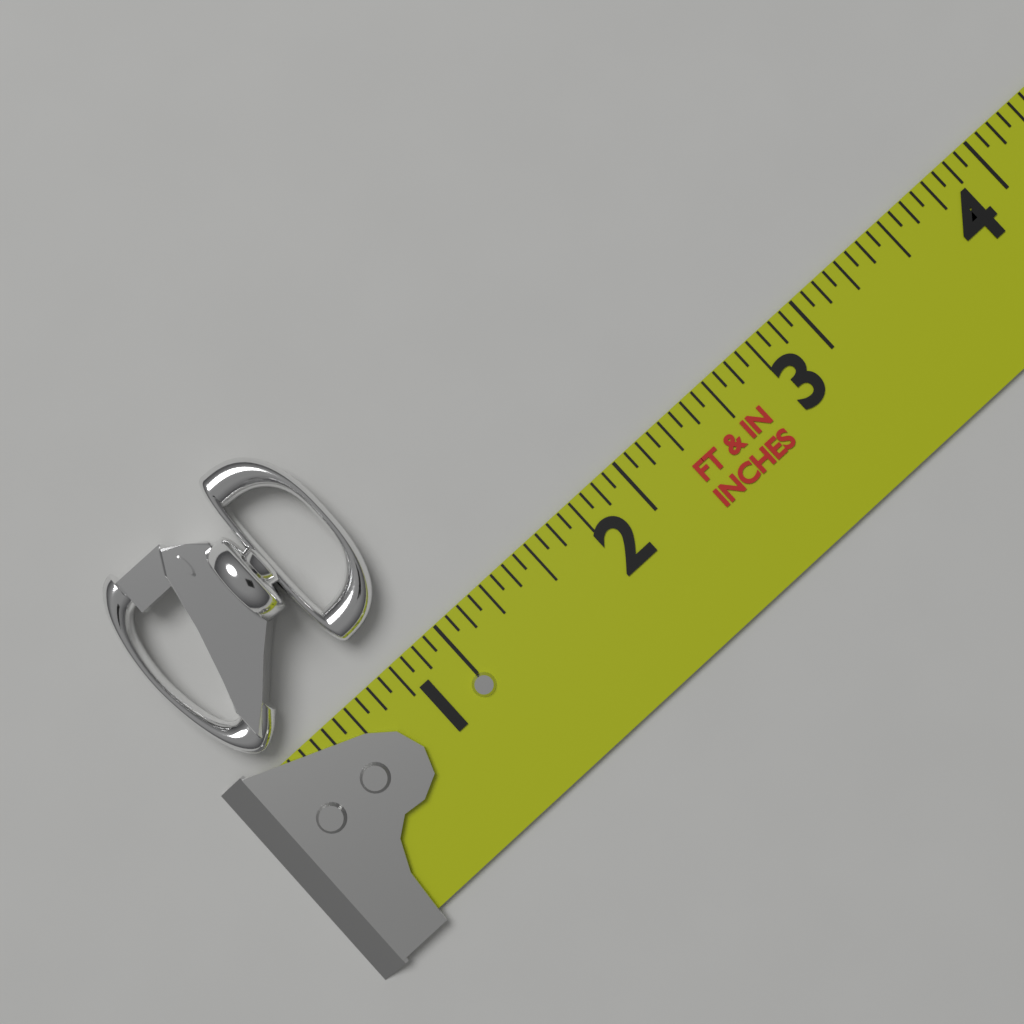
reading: 1.0000 in
